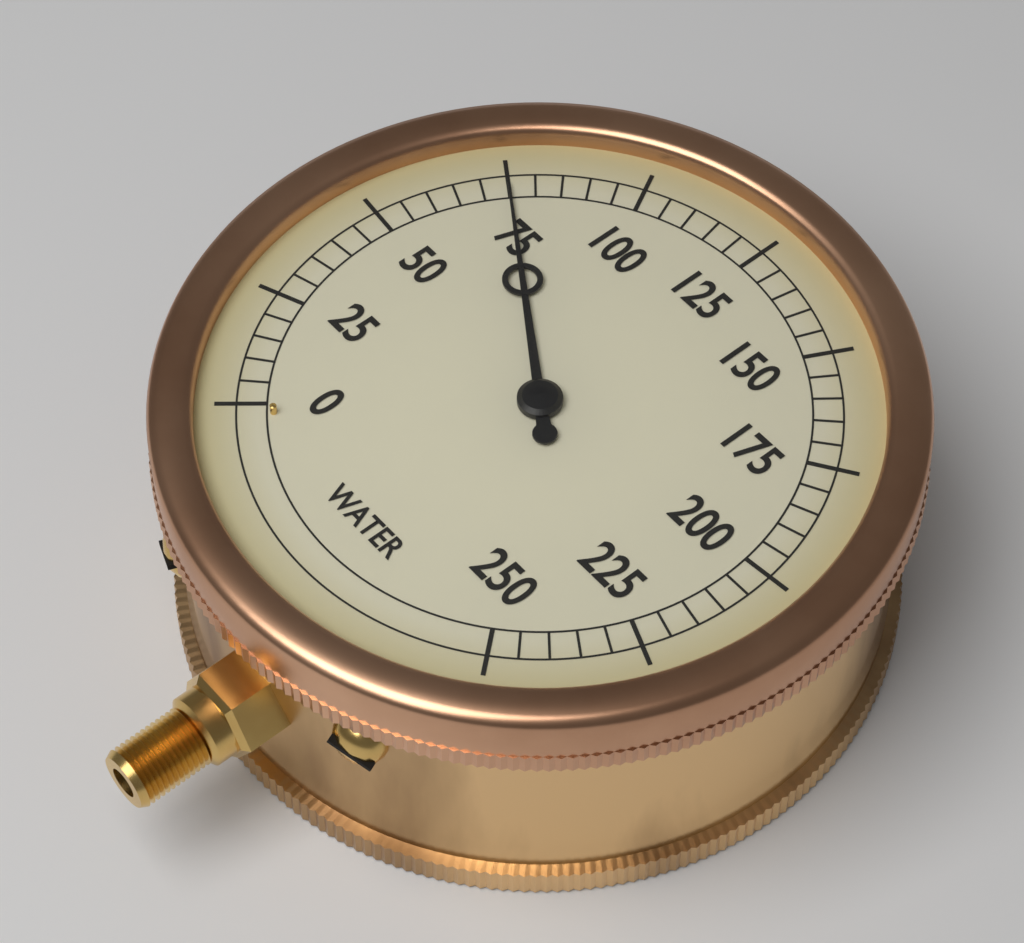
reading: 75 (no unit)
